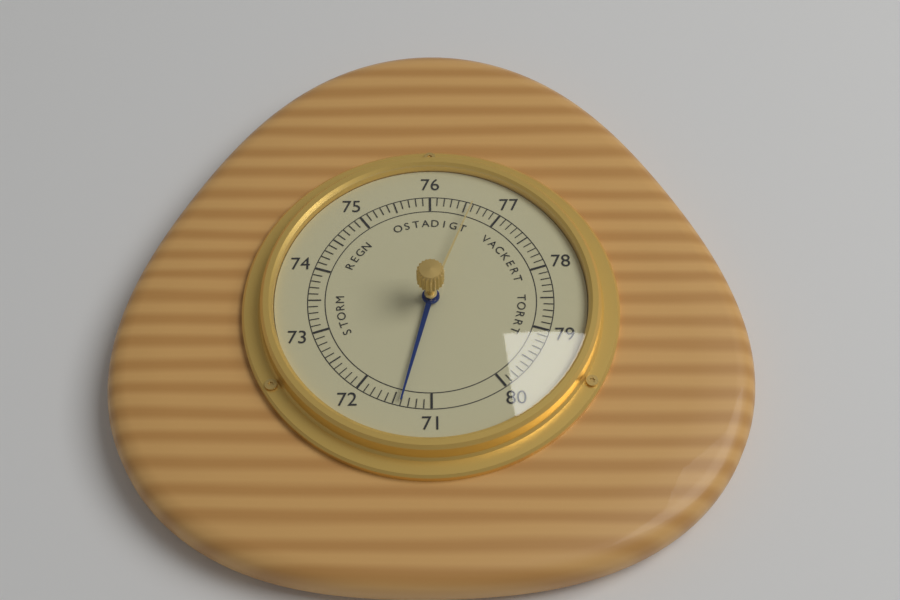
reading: 71.4 (no unit)
